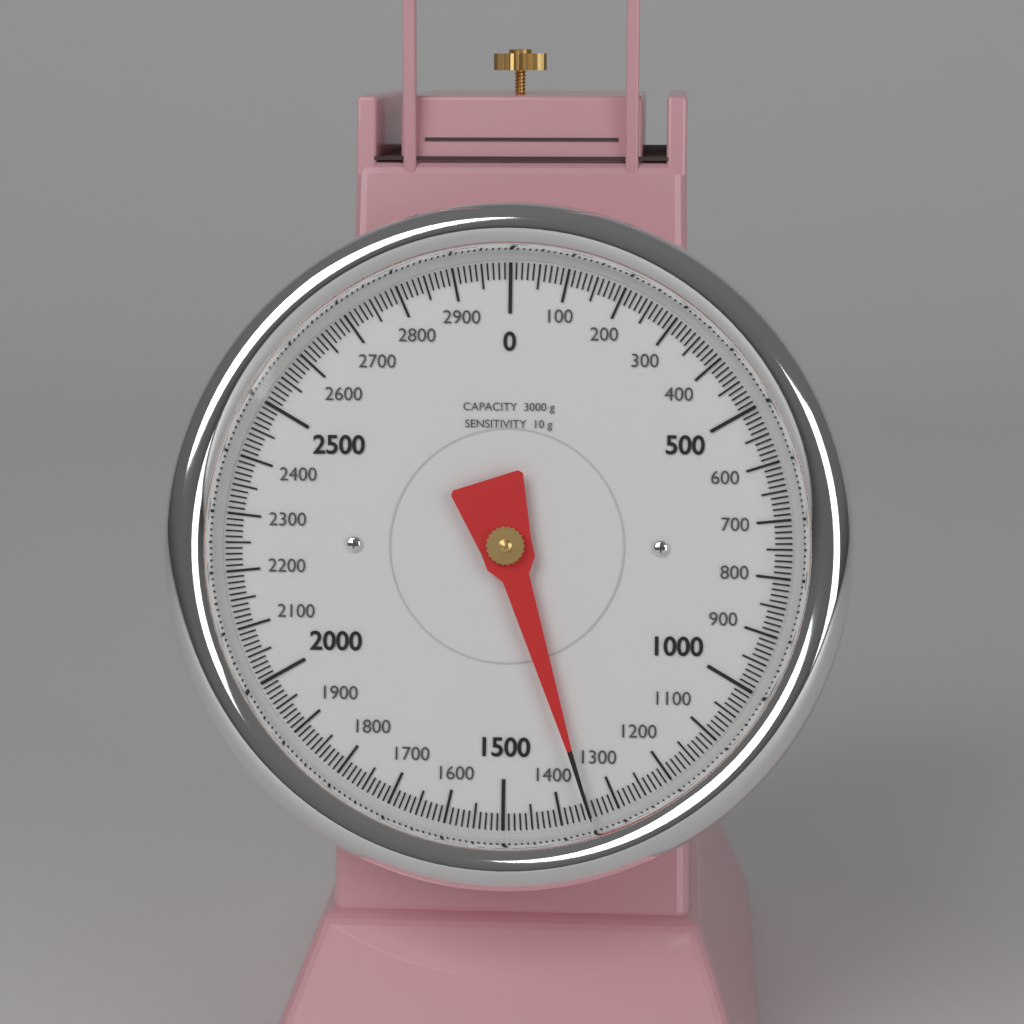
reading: 1350 g
